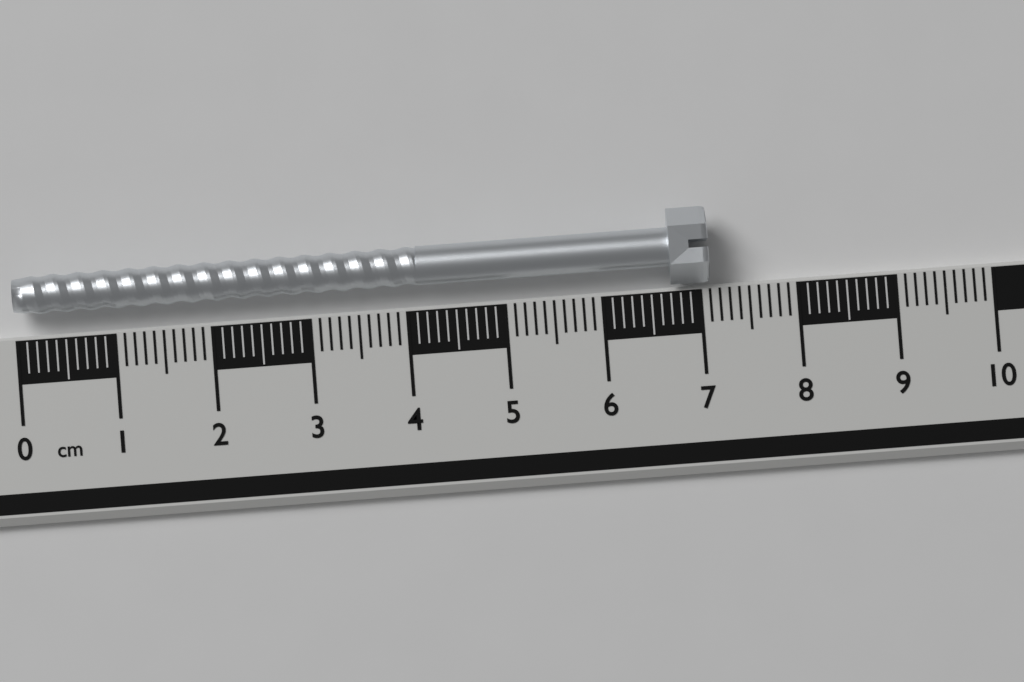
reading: 7.1 cm
